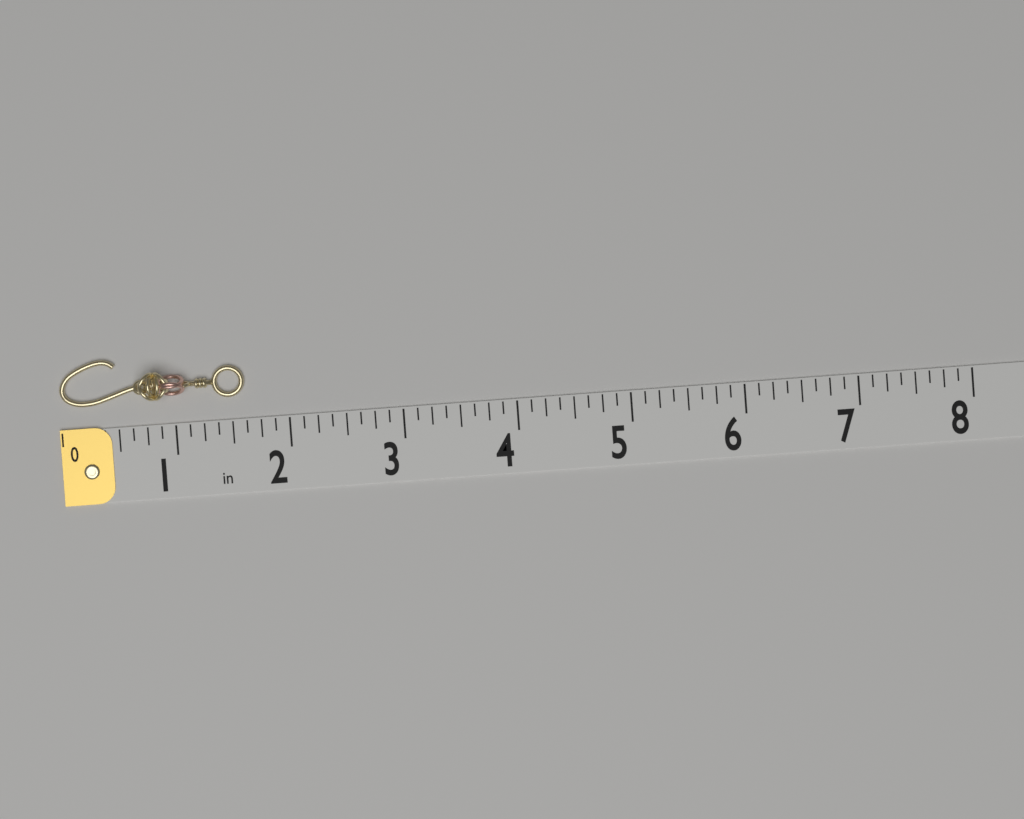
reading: 1.625 in
